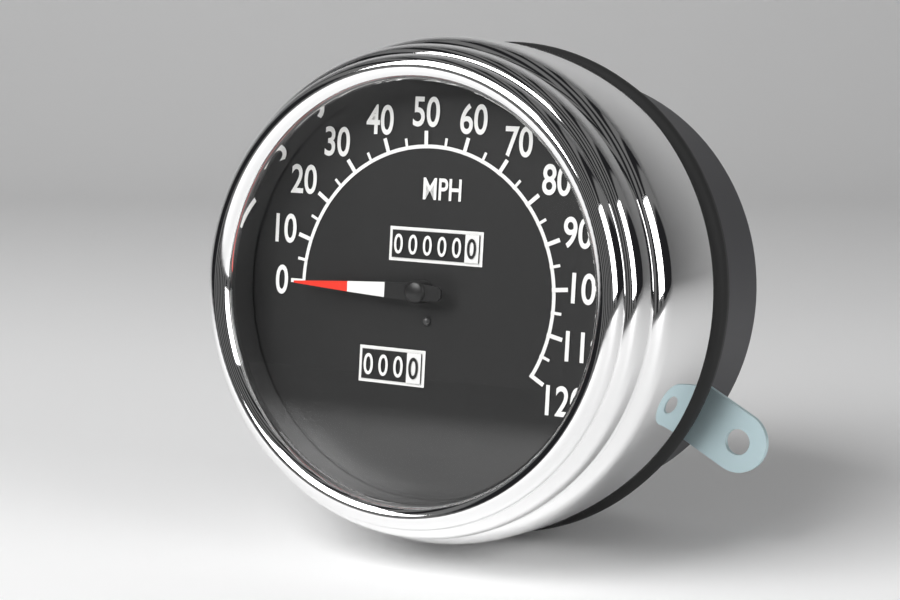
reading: 0 mph
